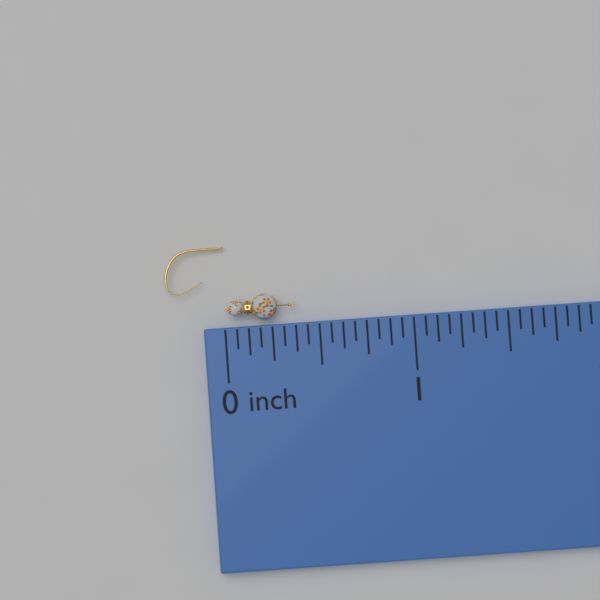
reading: 0.3750 inch
